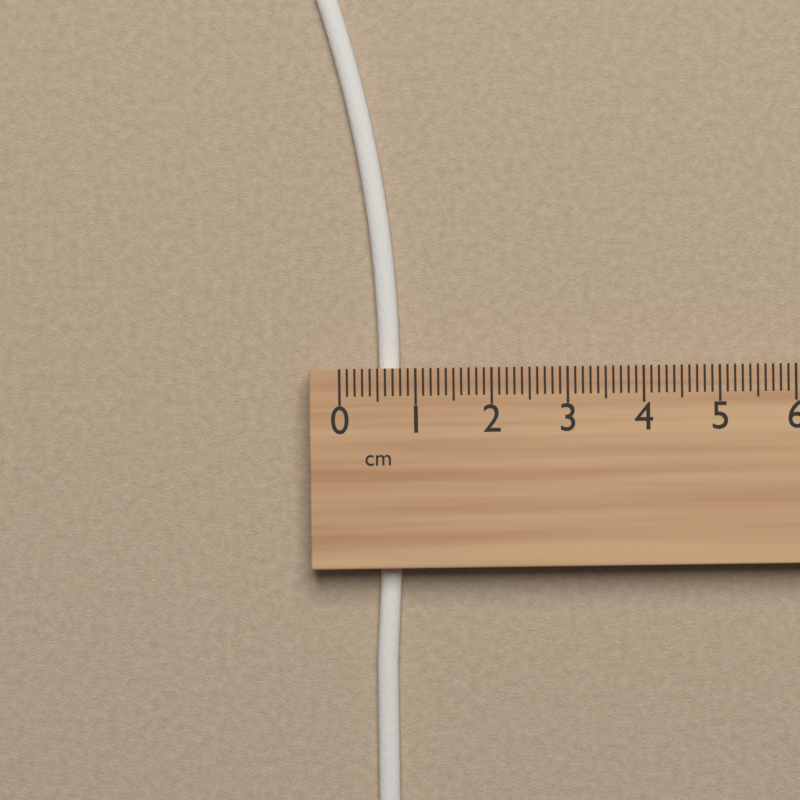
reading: 0.8 cm
